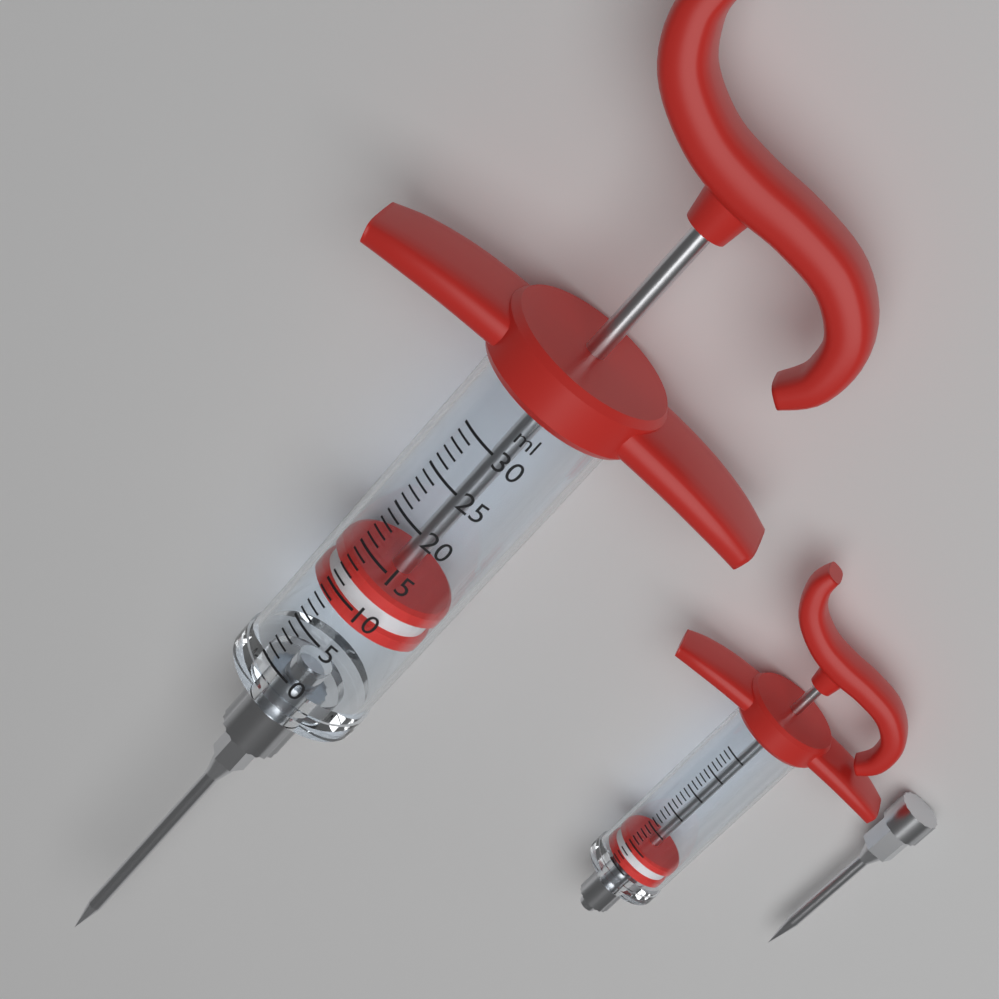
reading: 8 ml
